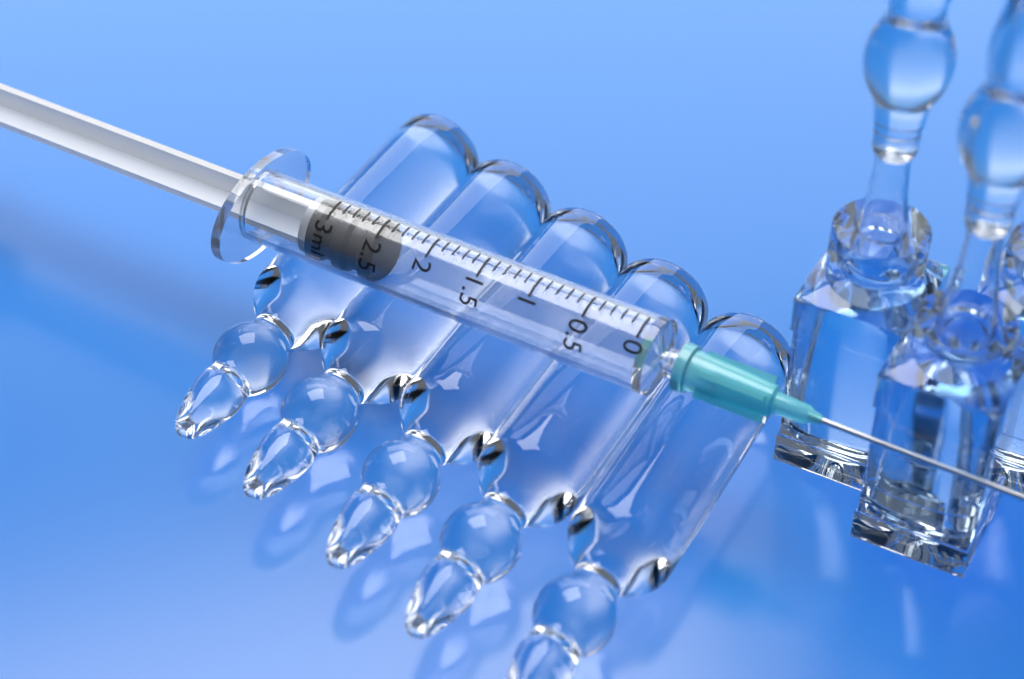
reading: 2.5 ml
